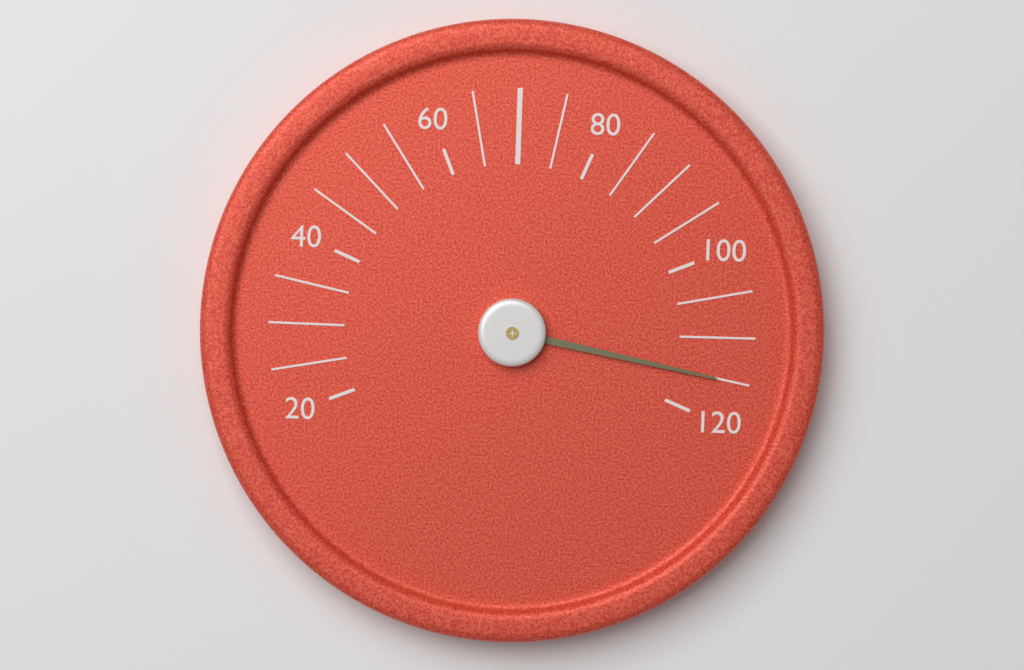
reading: 115 (no unit)
